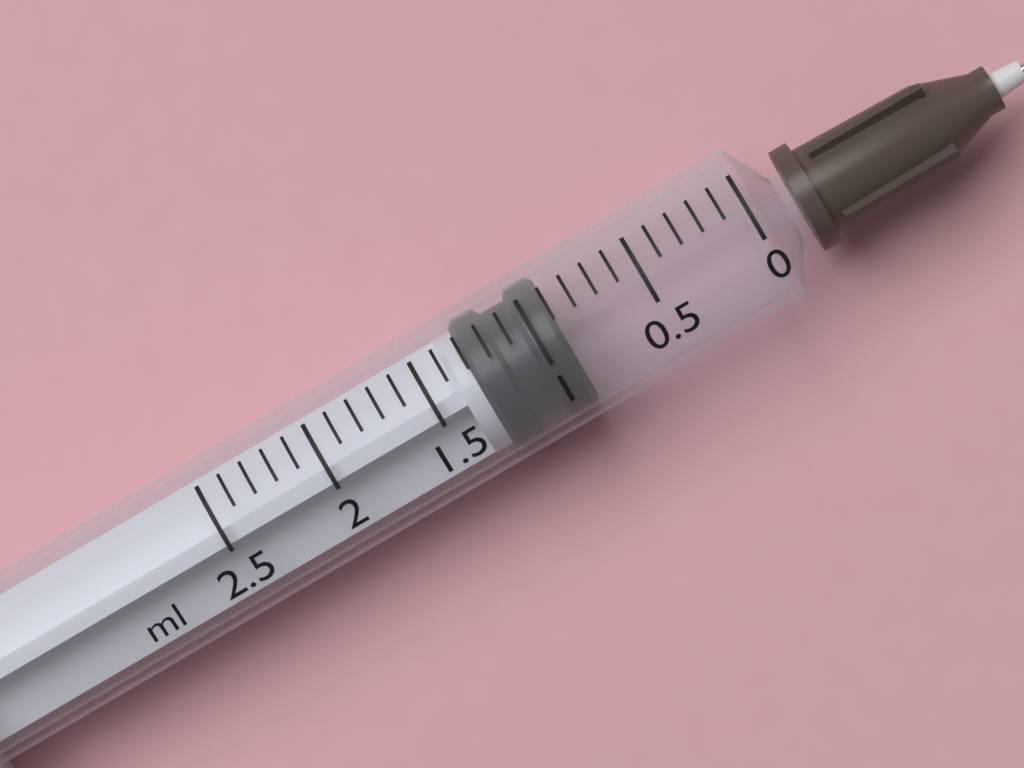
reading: 0.9 ml
